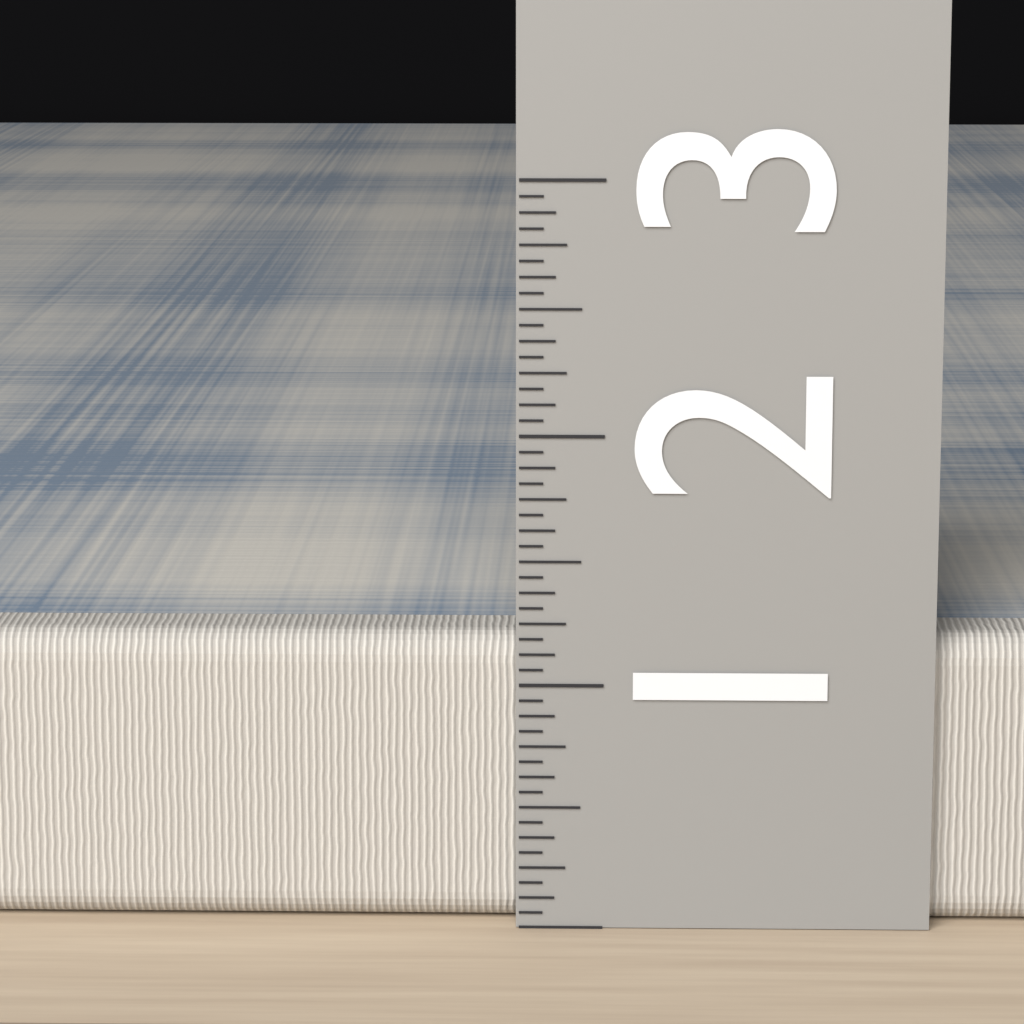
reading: 1.1875 (no unit)
